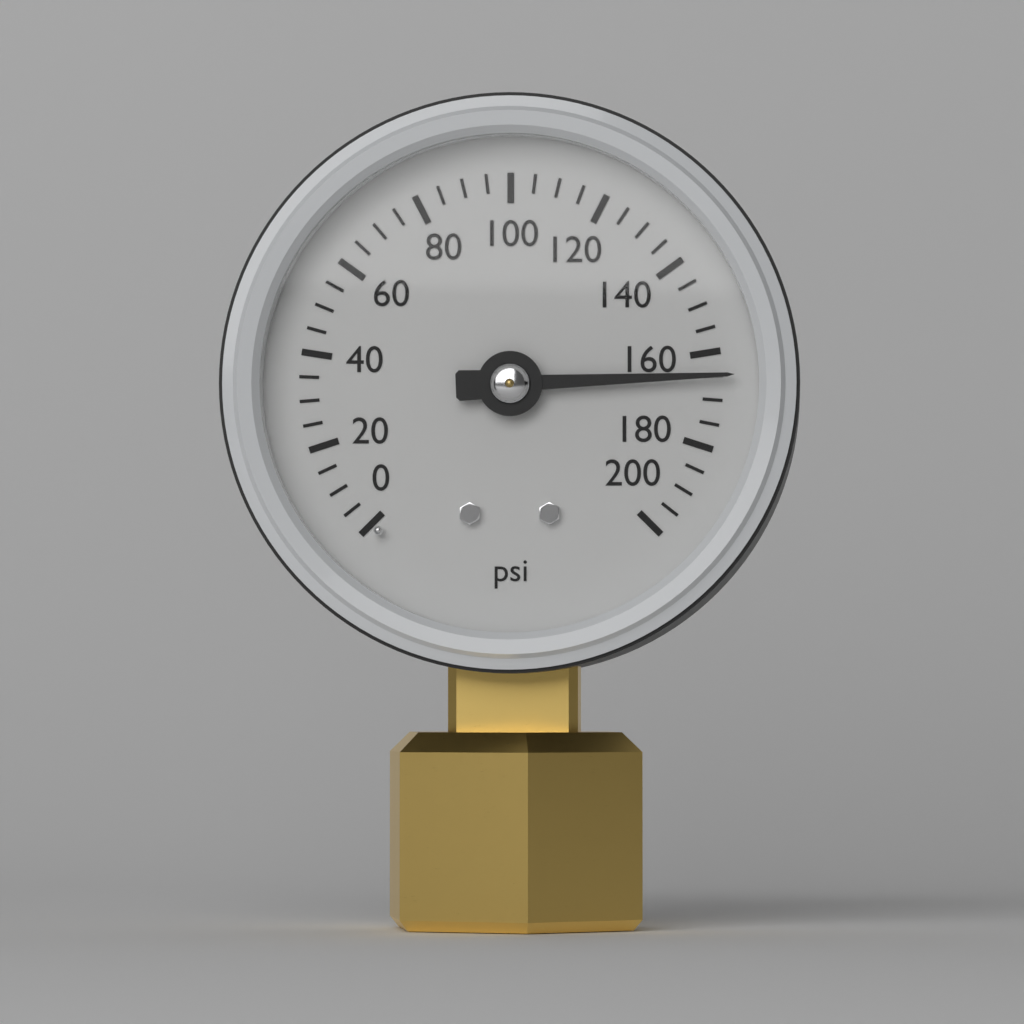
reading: 165 psi
